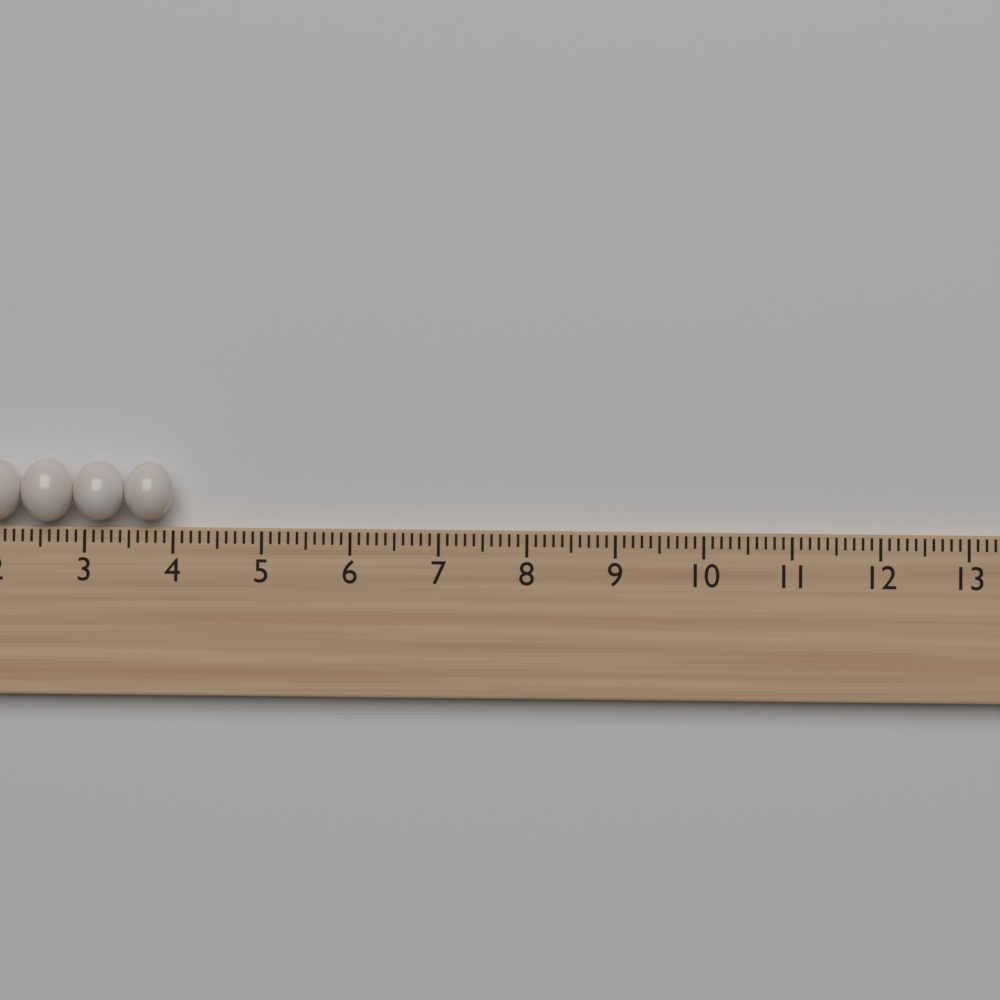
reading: 4.0 (no unit)
